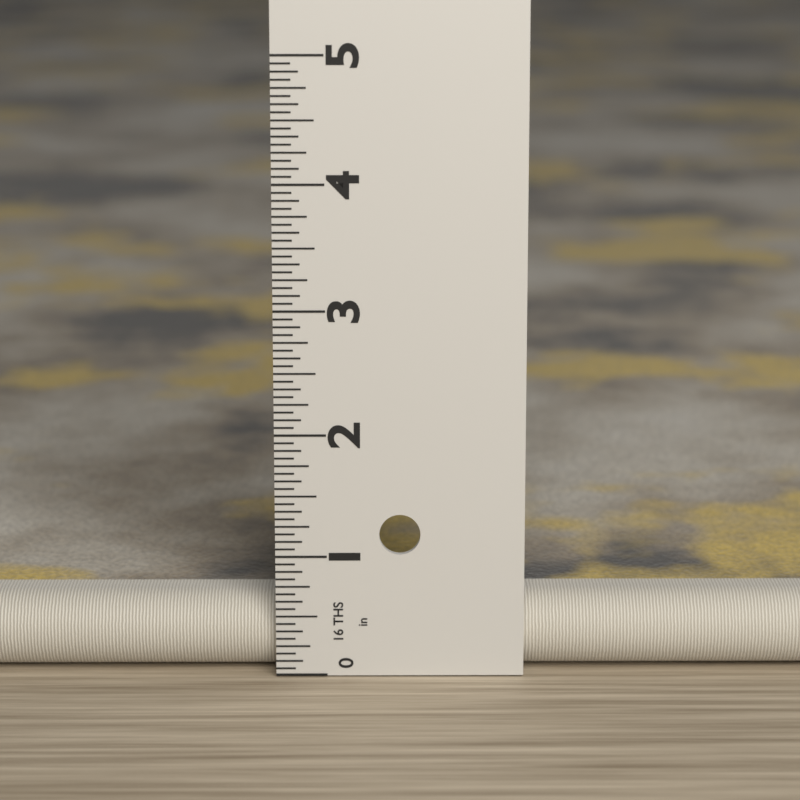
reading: 0.6250 in
